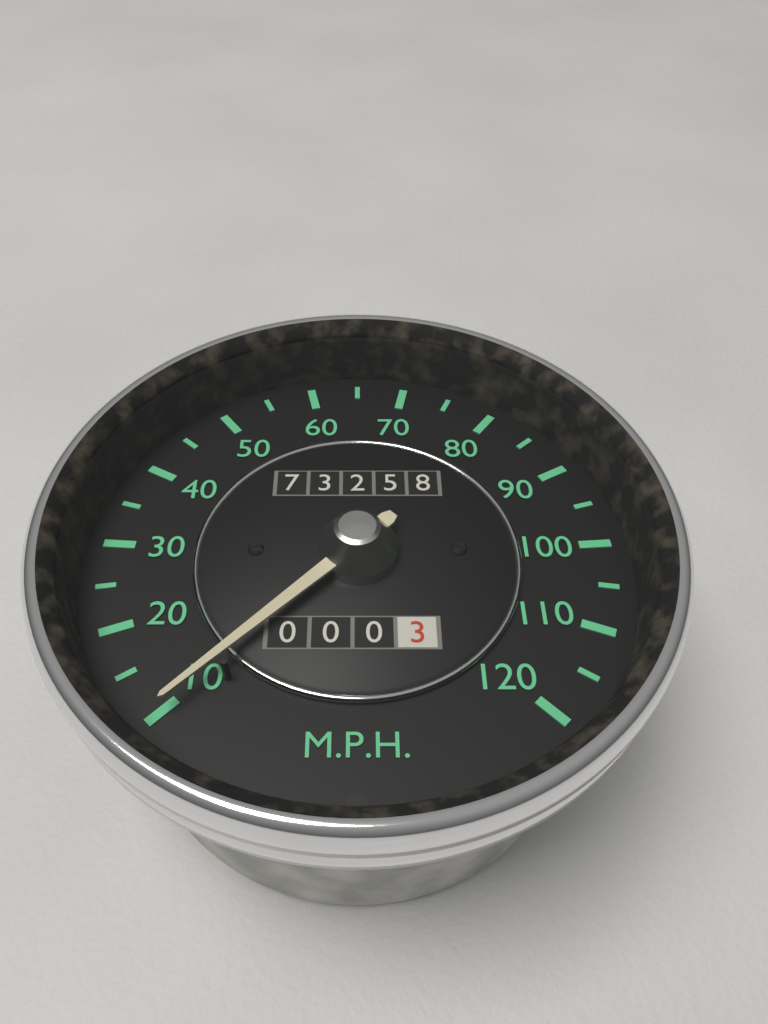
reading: 10 MPH
